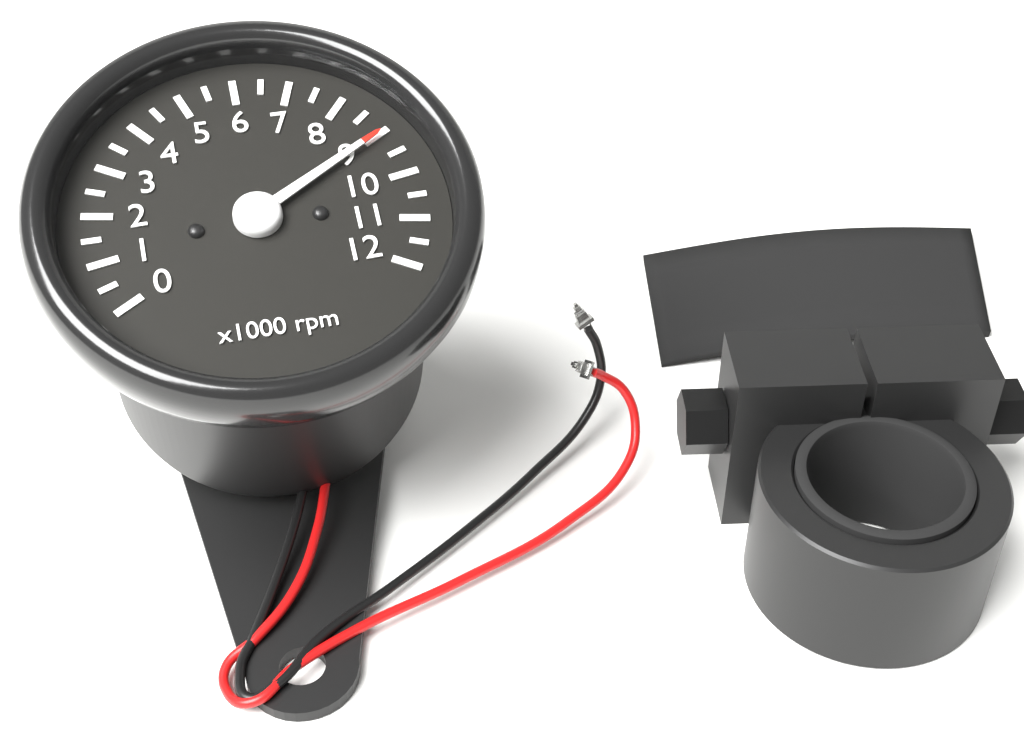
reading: 9.0 x1000 rpm
